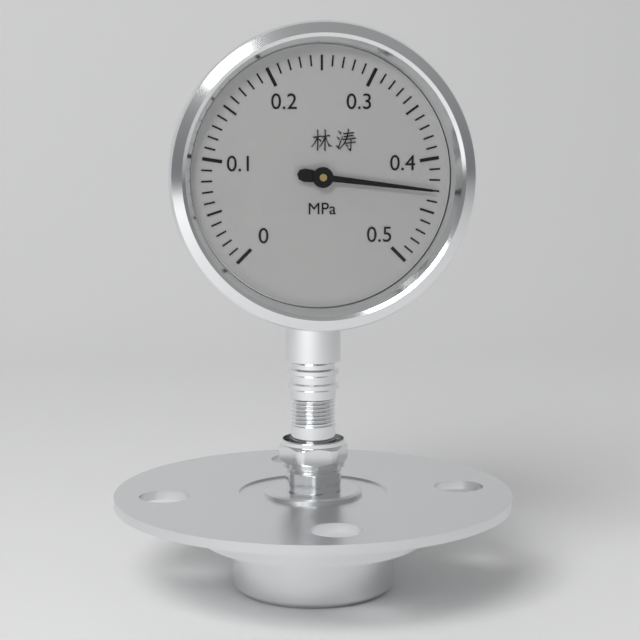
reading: 0.43 MPa
